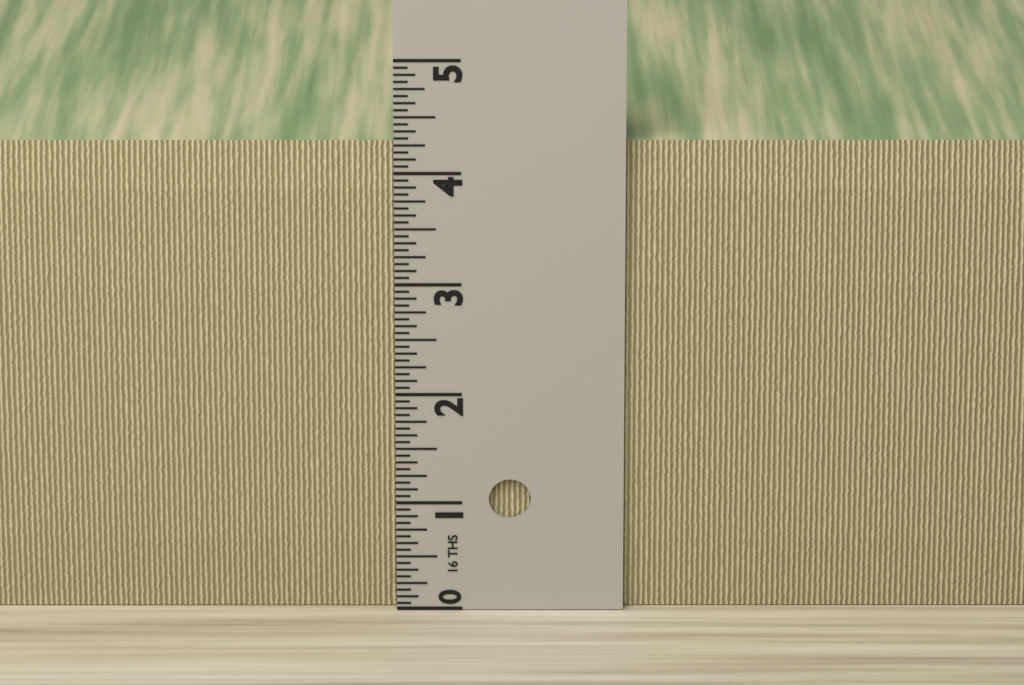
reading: 4.2500 in
